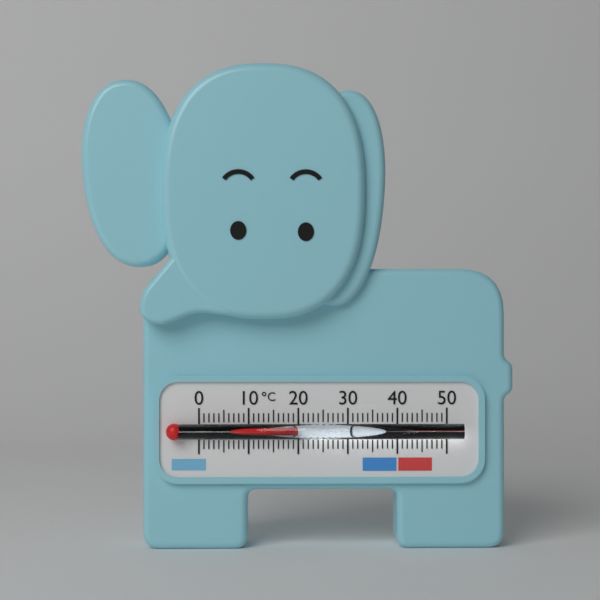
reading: 20 °C
